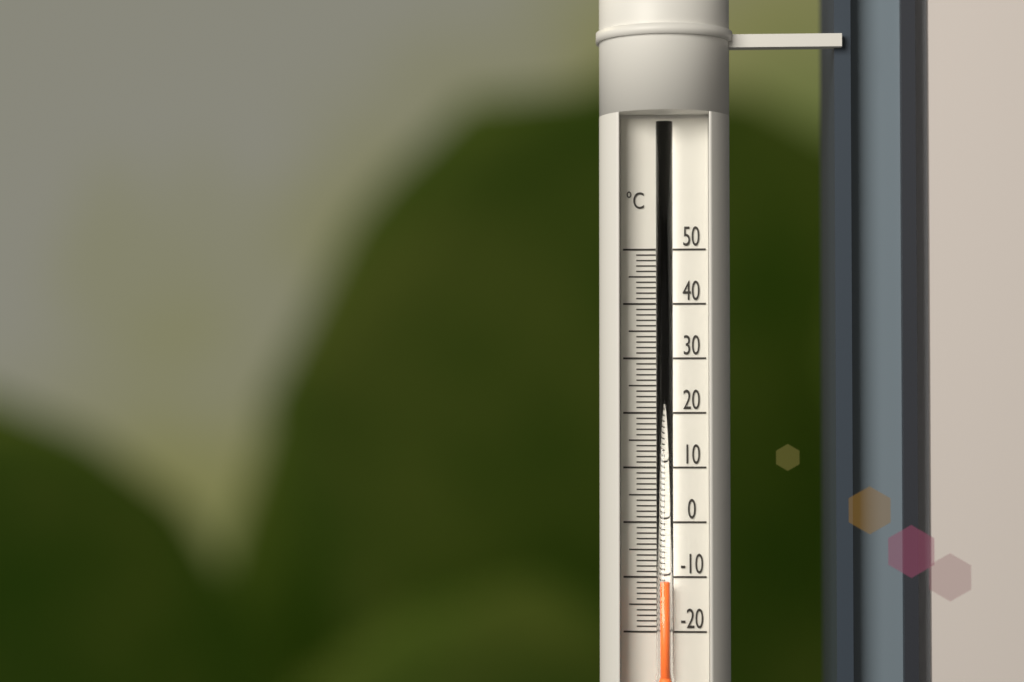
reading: -11 °C
